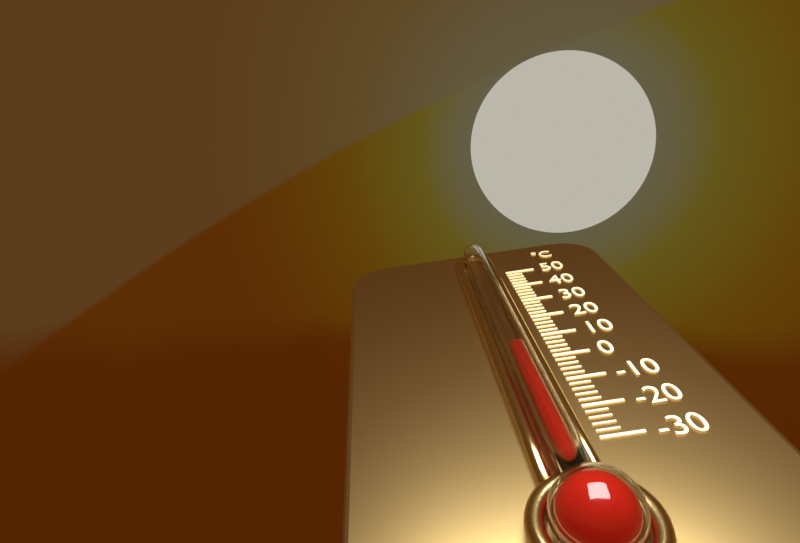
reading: -2 °C
